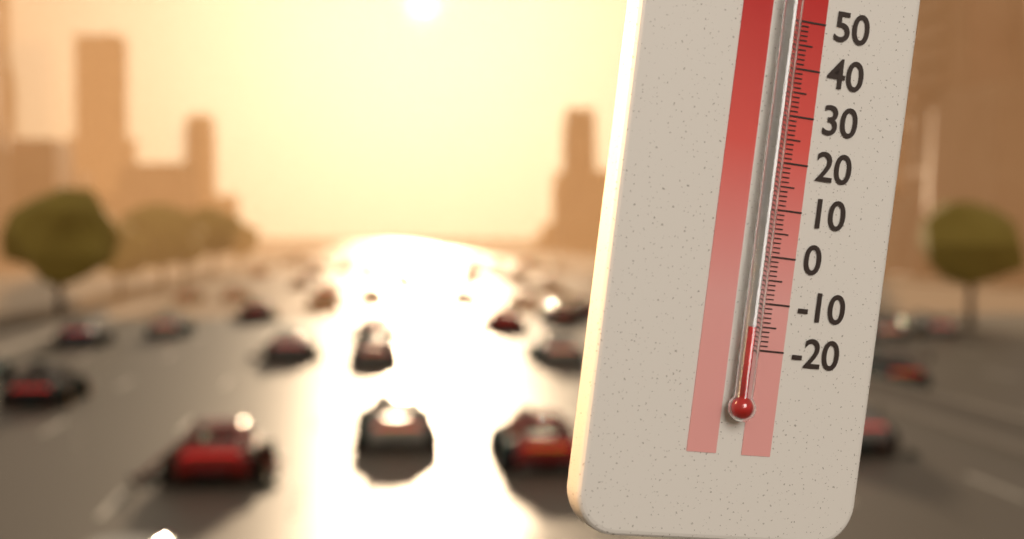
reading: -15 °C
